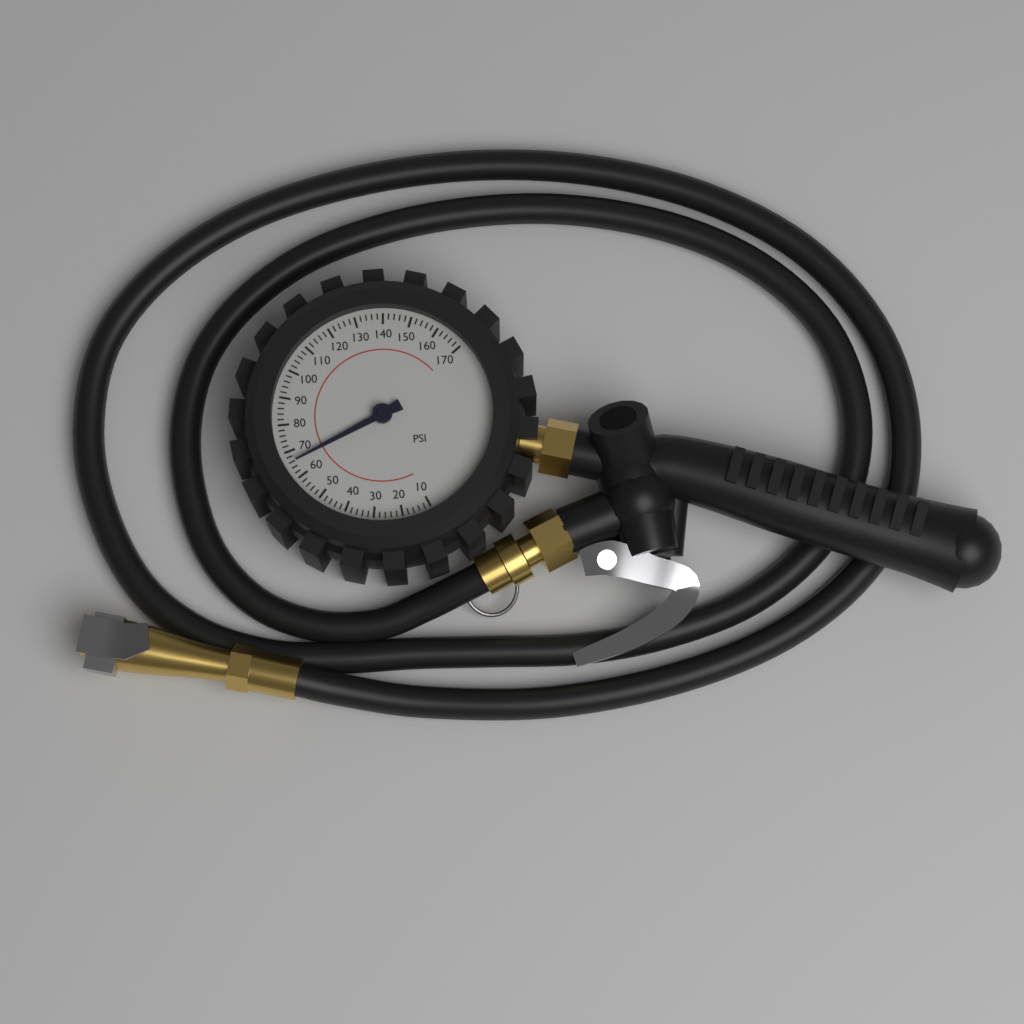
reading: 66 psi
